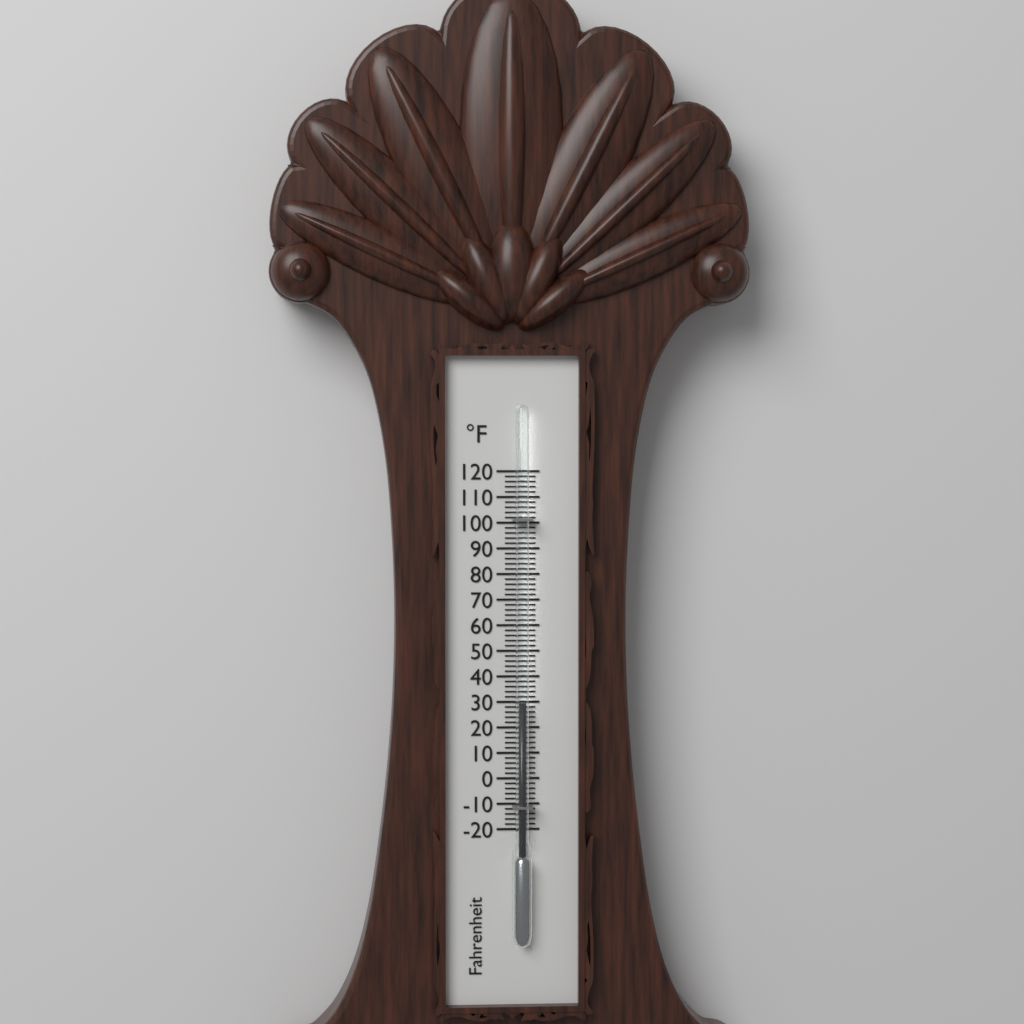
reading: 30 °F
